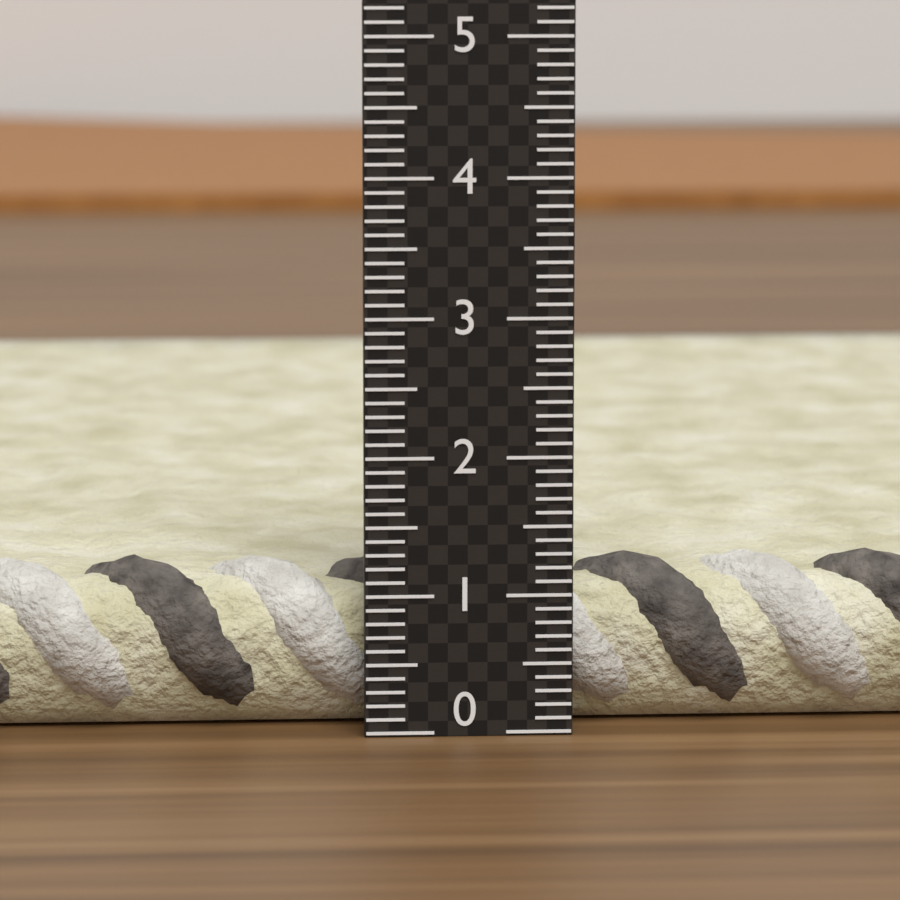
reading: 1.1 (no unit)
